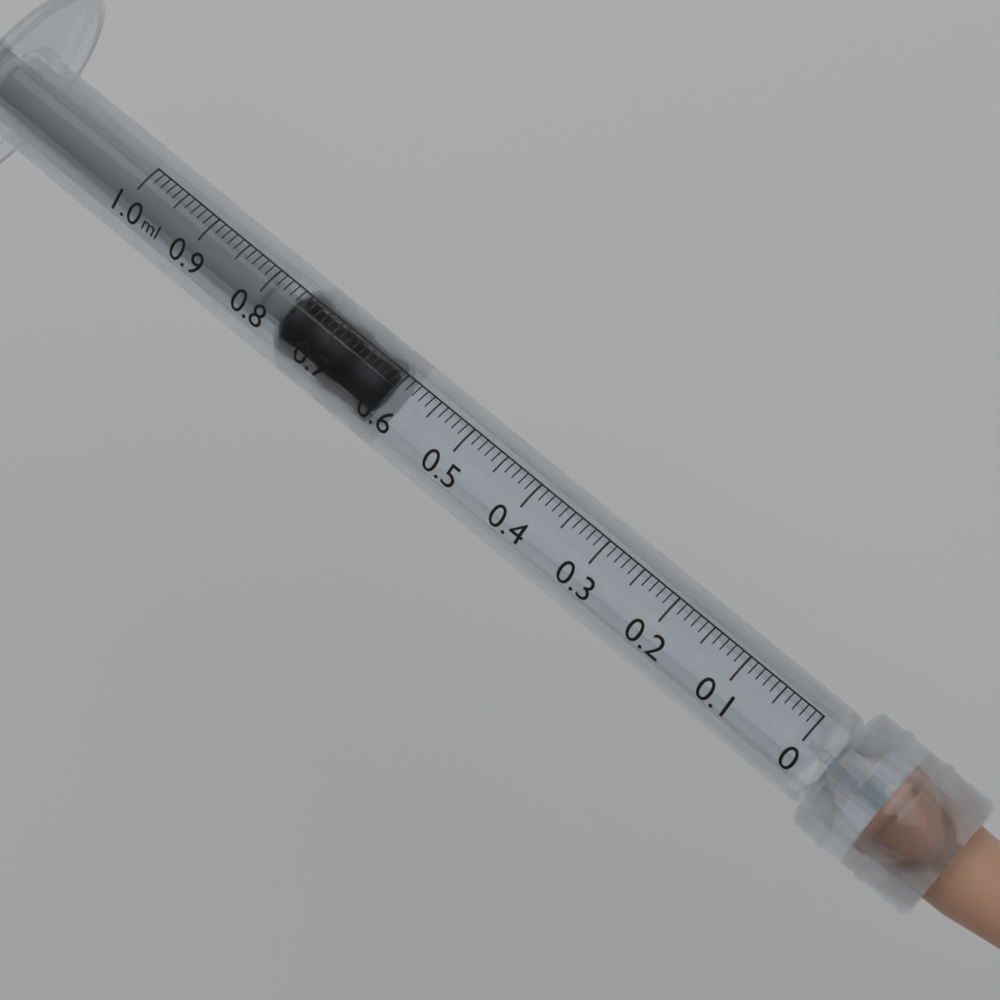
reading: 0.61 ml
